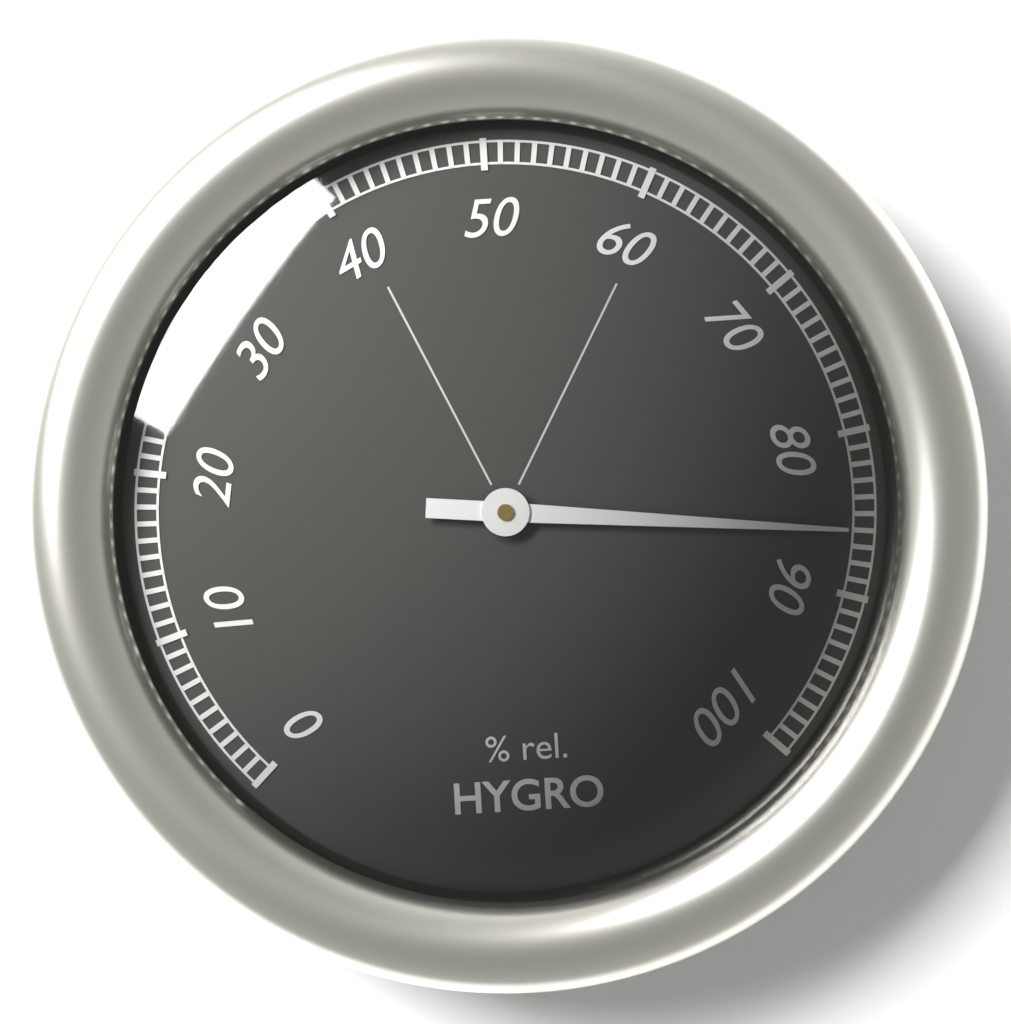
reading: 86 %
